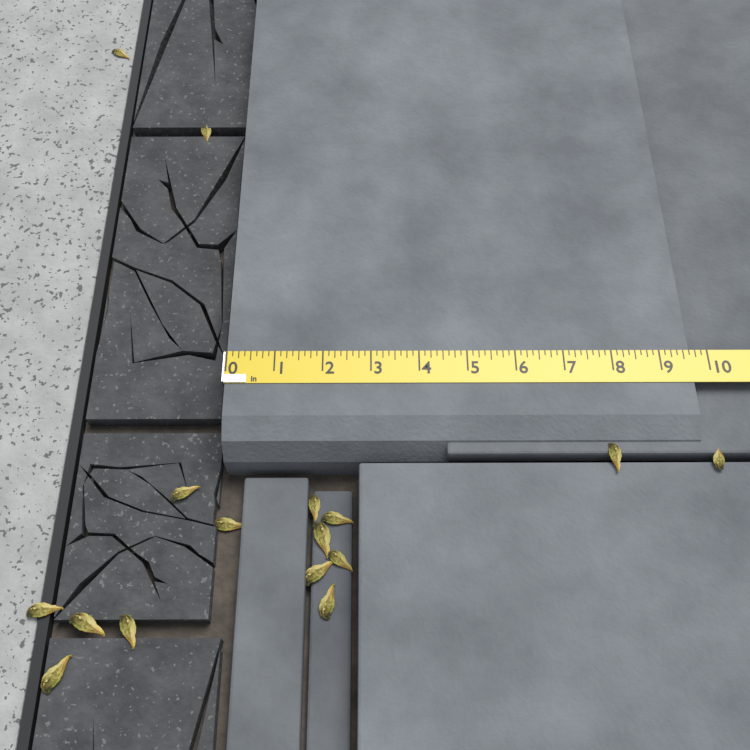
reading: 9.625 in
